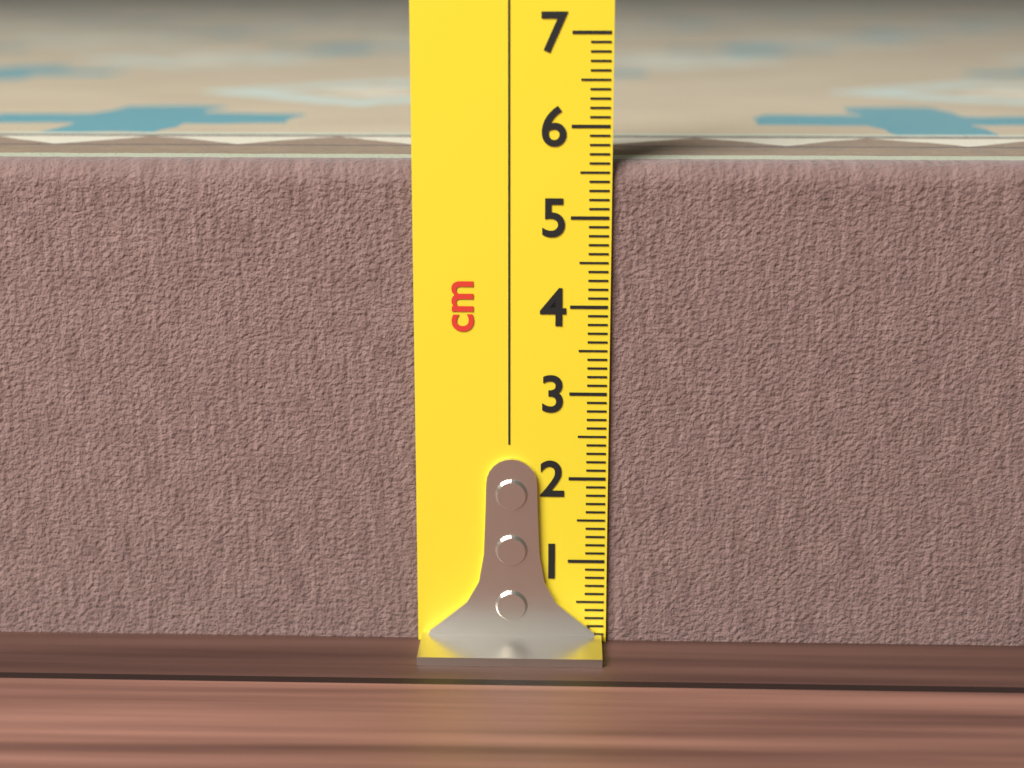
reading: 5.6 cm
